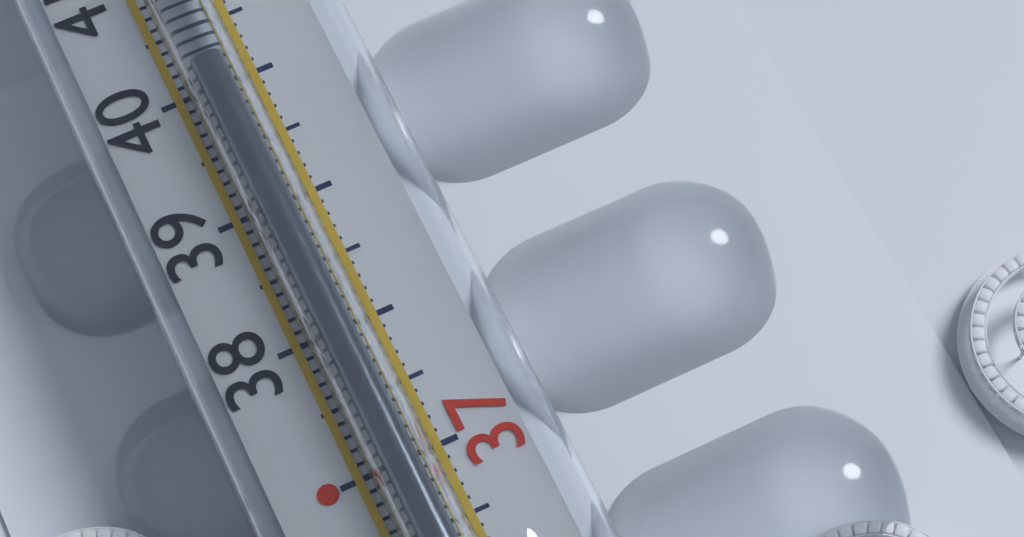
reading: 40.1 °C
